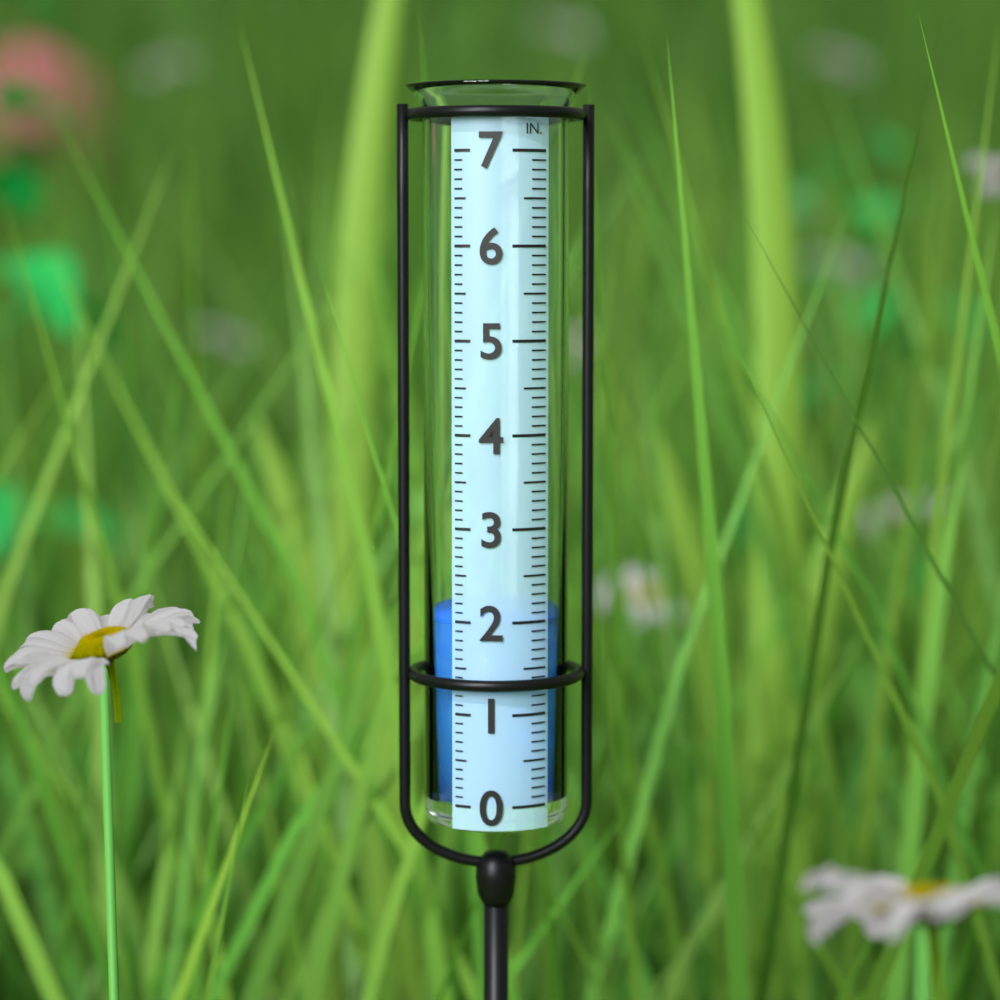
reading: 2.0 in
